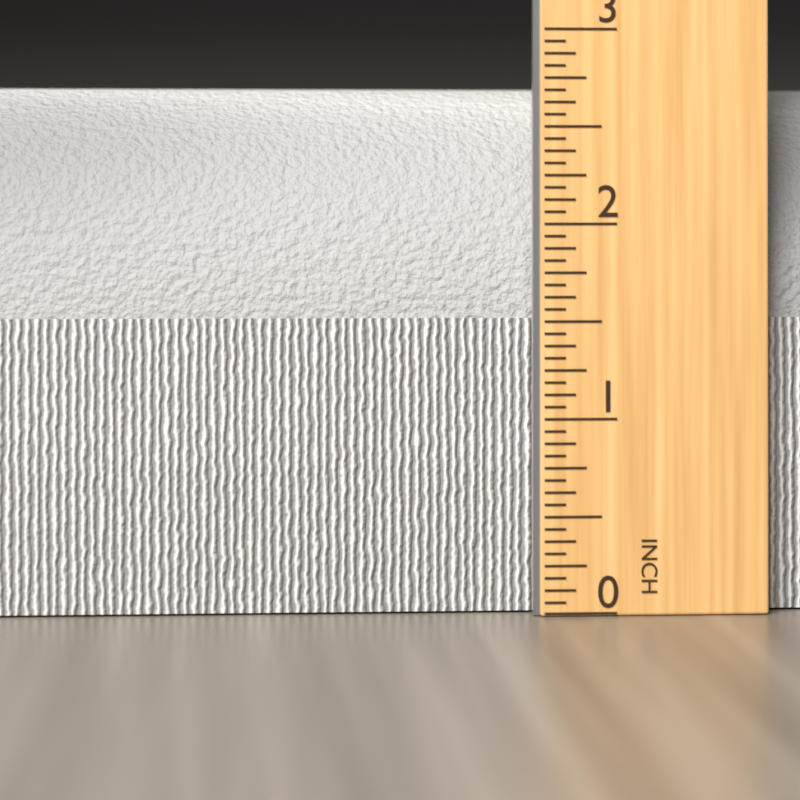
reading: 2.7500 in
